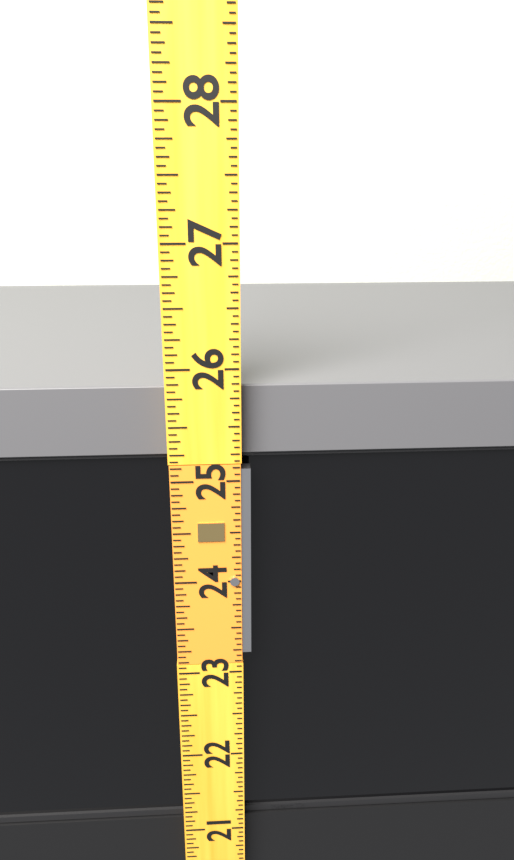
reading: 25.8125 (no unit)
